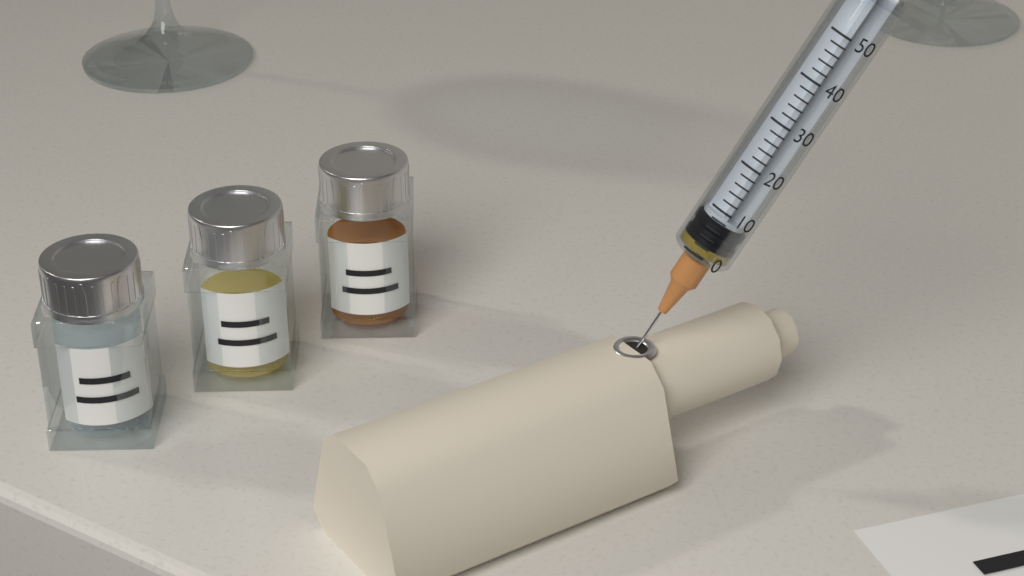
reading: 2 (no unit)
